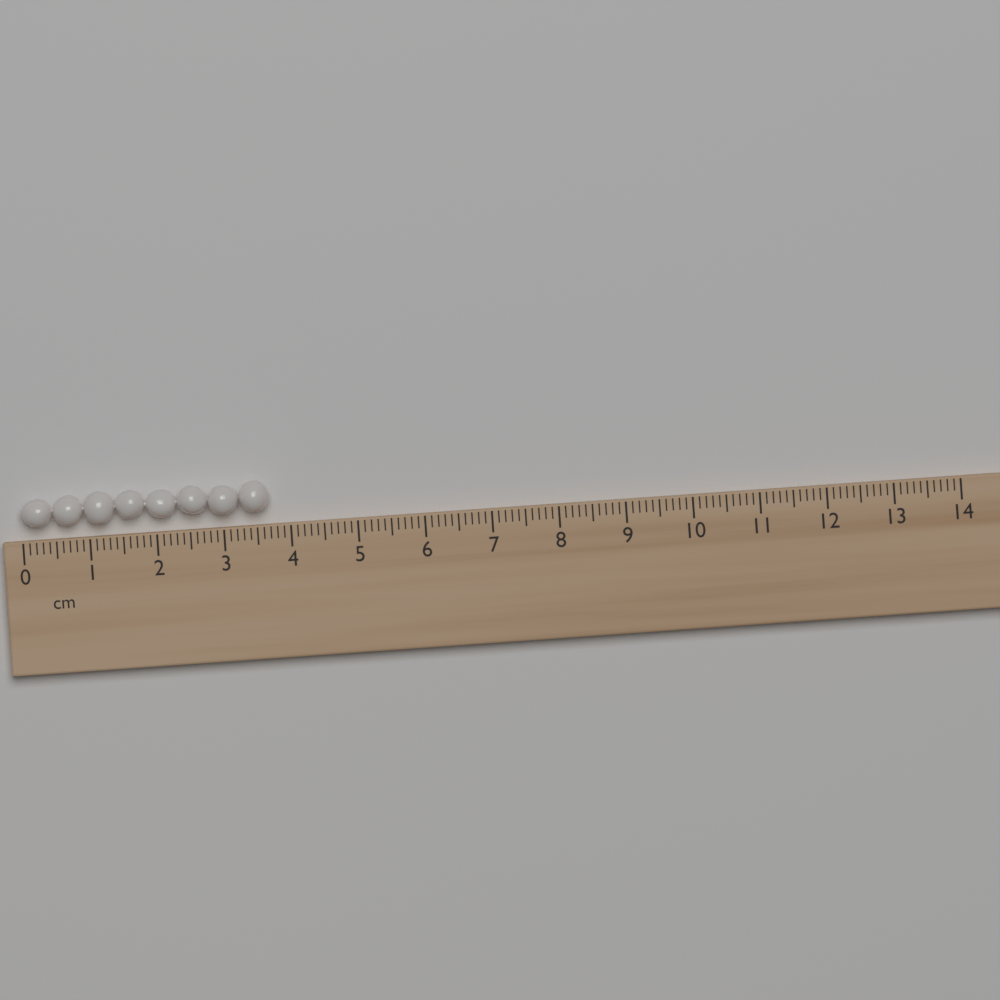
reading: 3.7 cm
